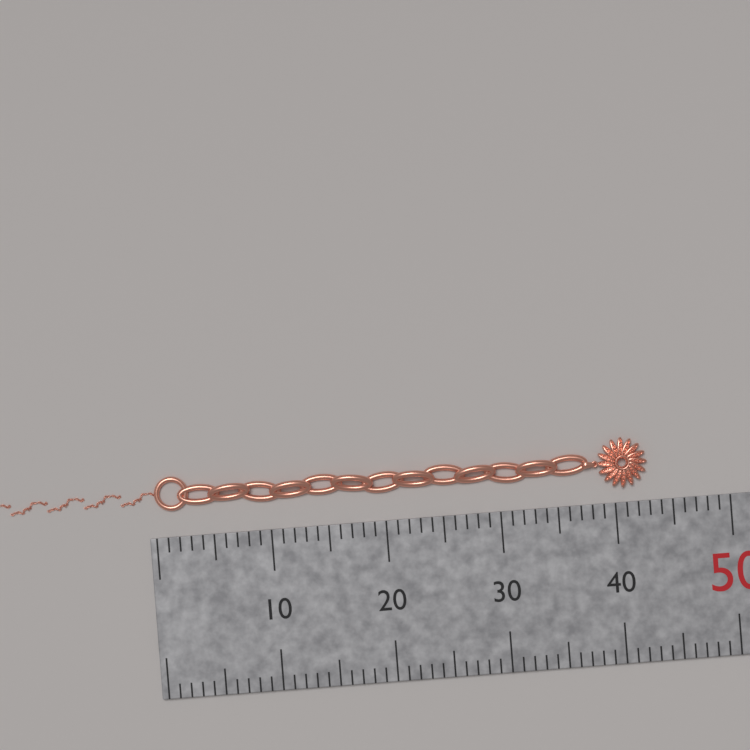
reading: 43 mm
